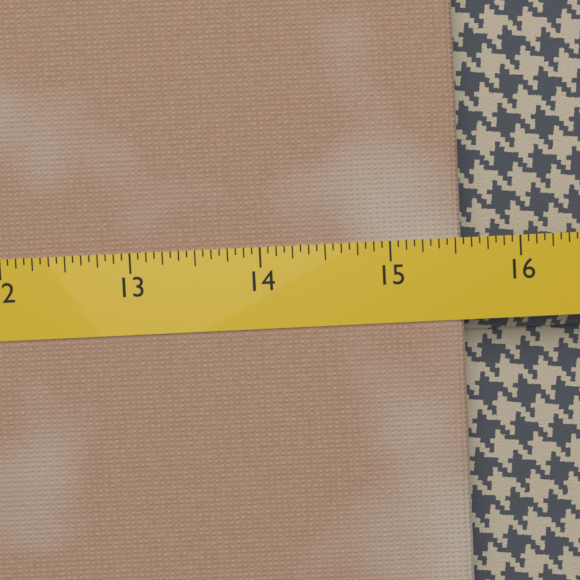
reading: 15.5625 (no unit)
